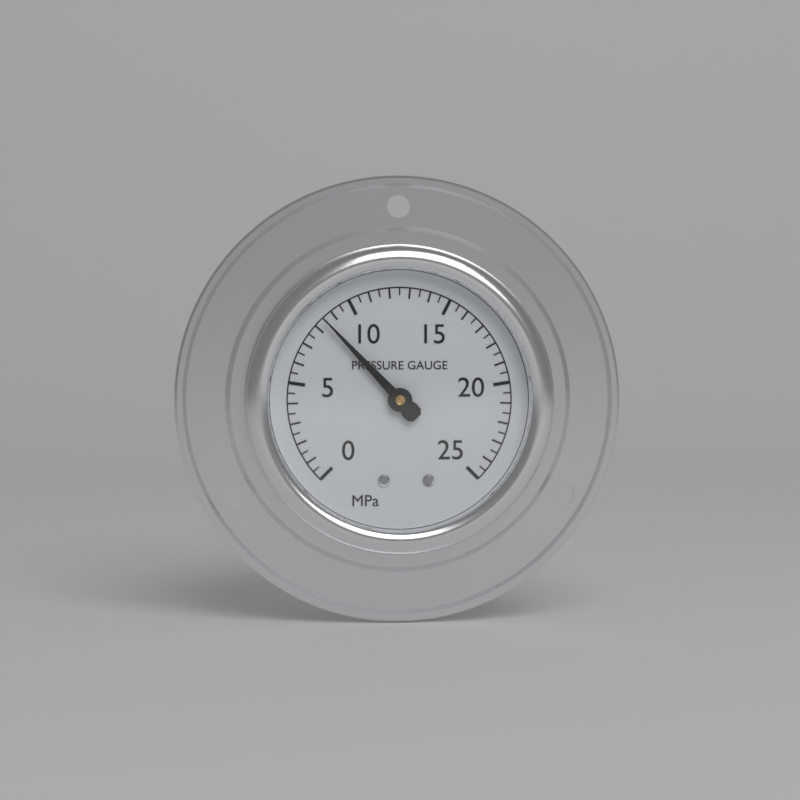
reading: 8.5 MPa
